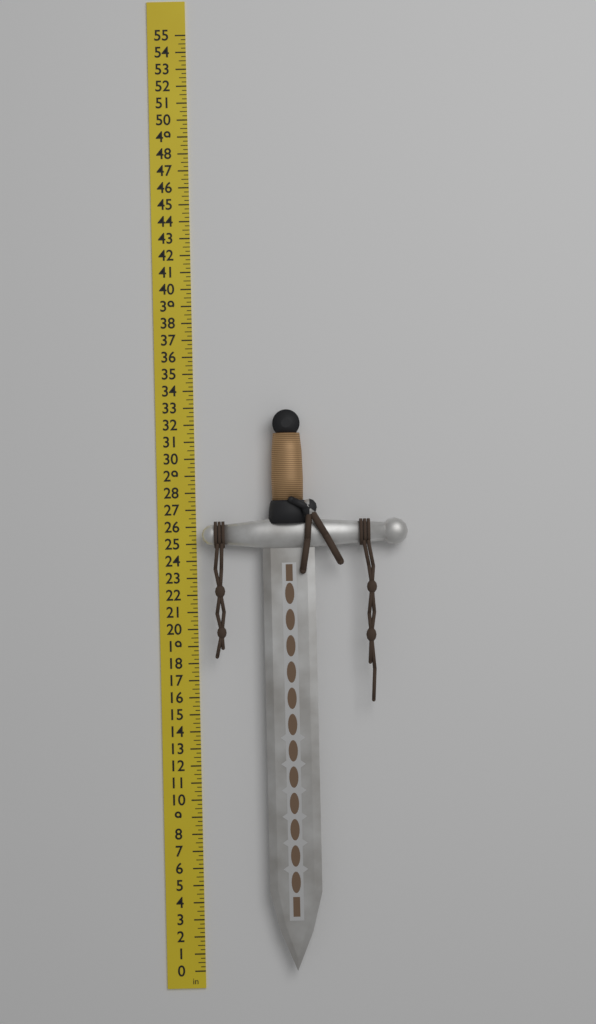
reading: 32.75 in
